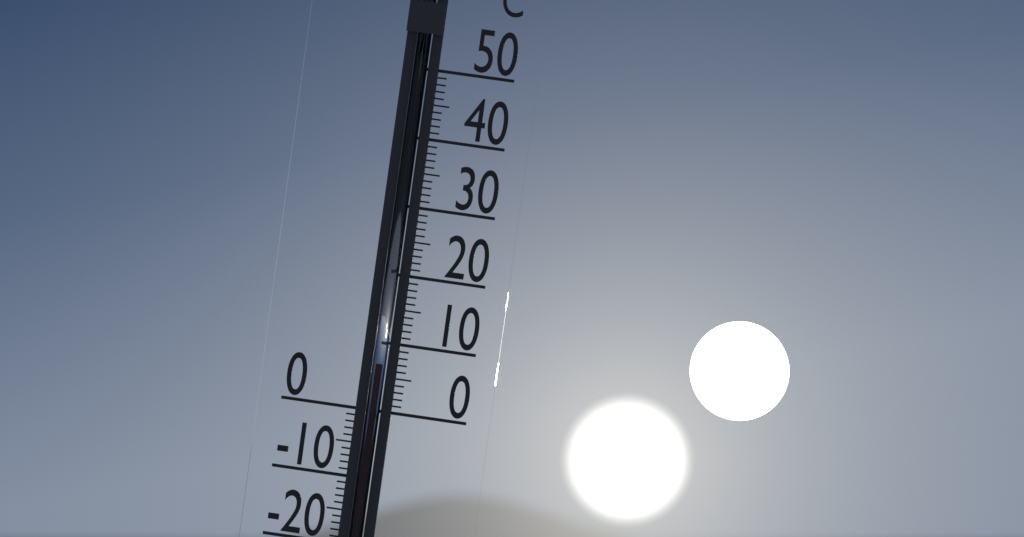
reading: 7 °C
